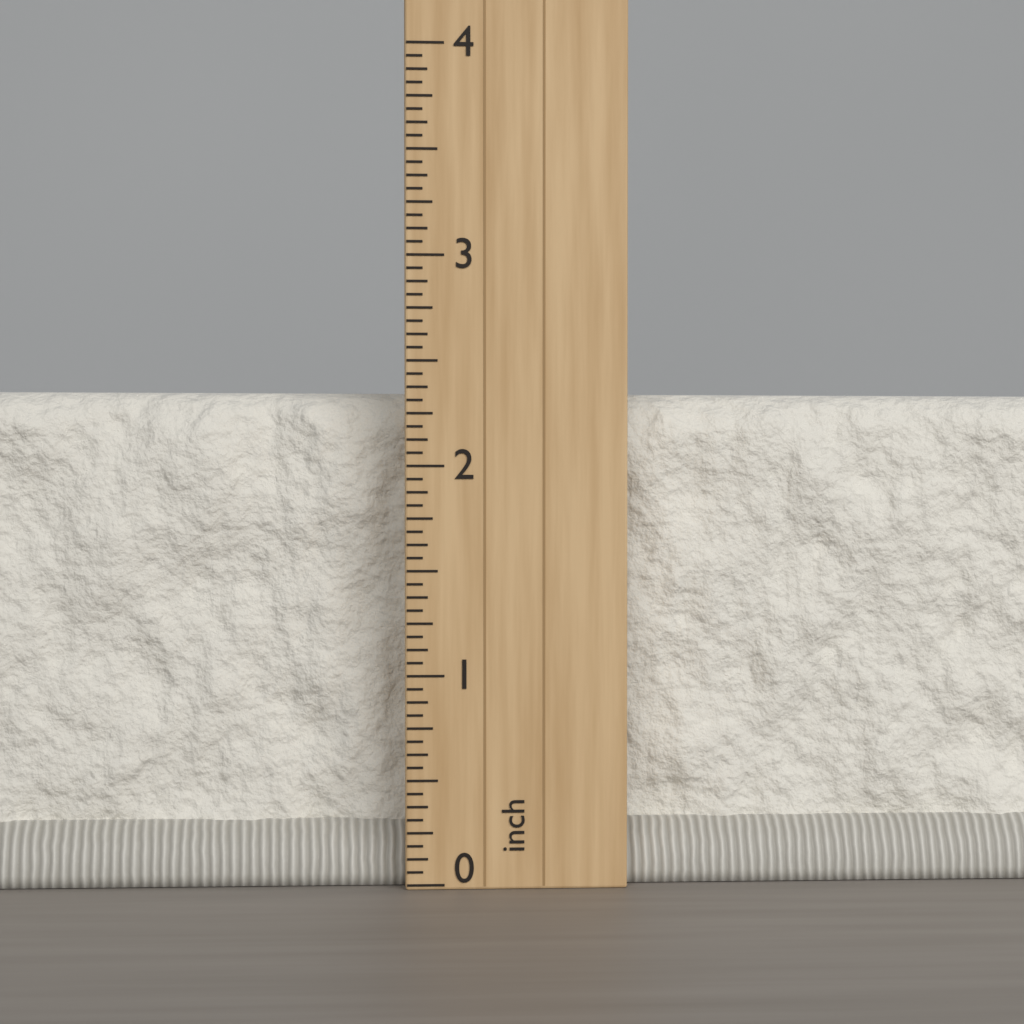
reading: 2.3750 inch
